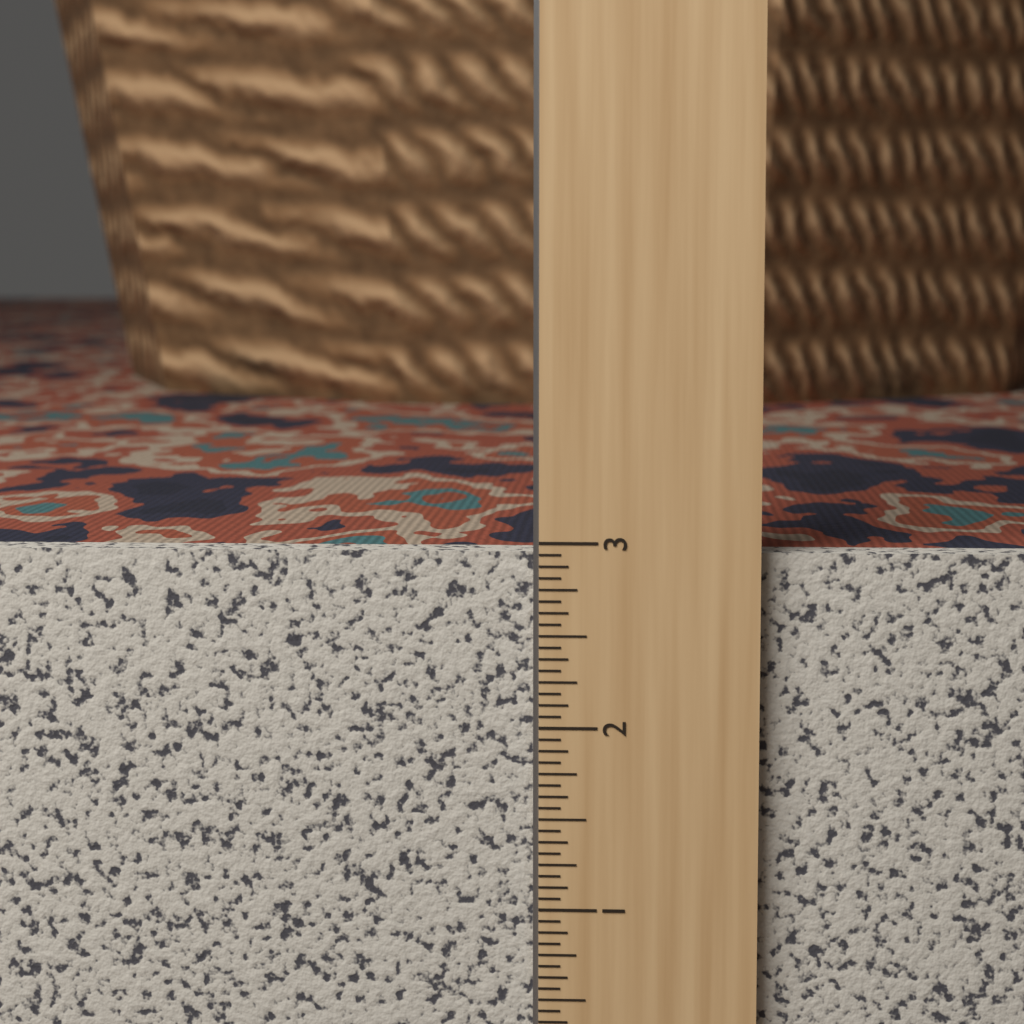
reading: 2.9375 in
